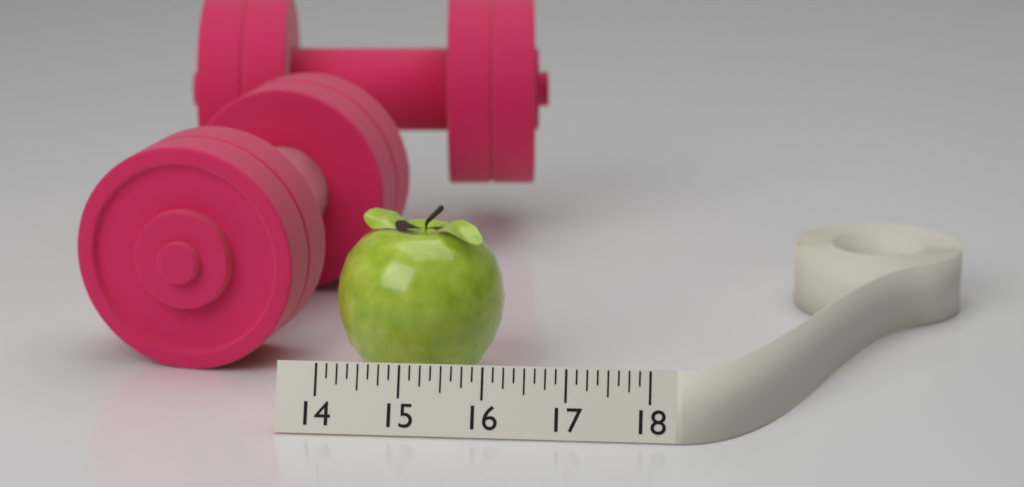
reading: 16.125 (no unit)
